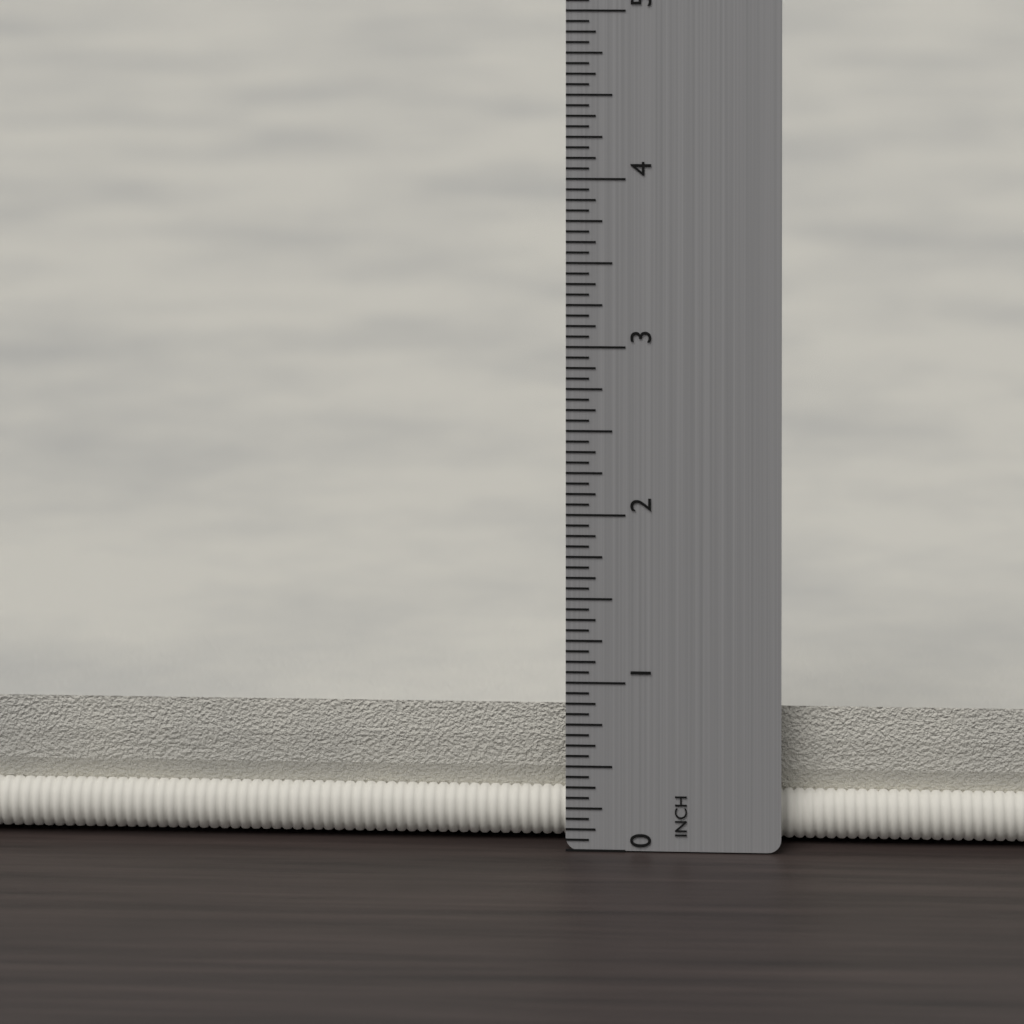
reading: 0.8125 in
